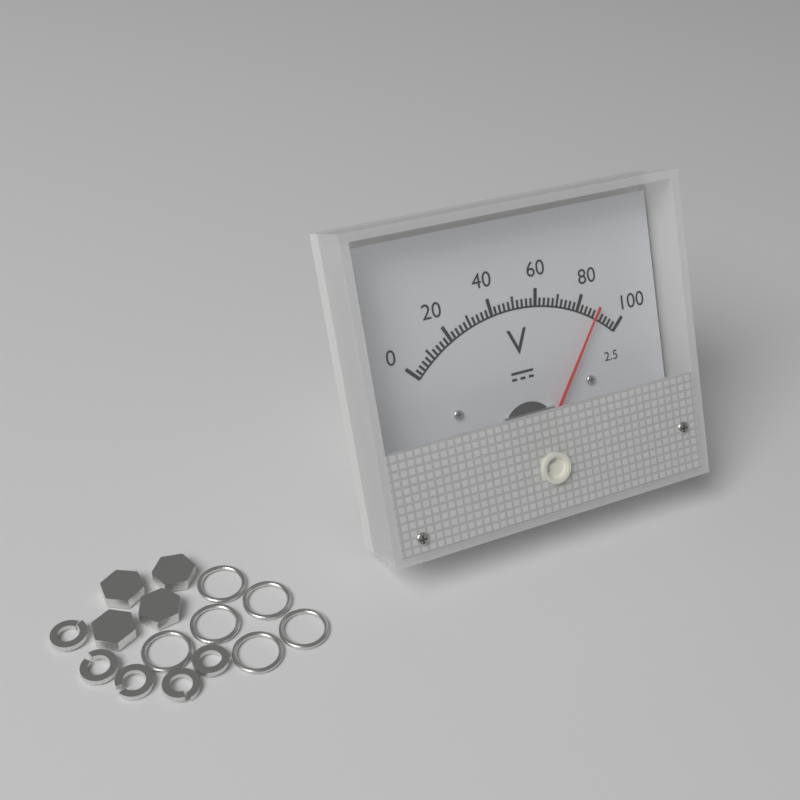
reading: 88 V
